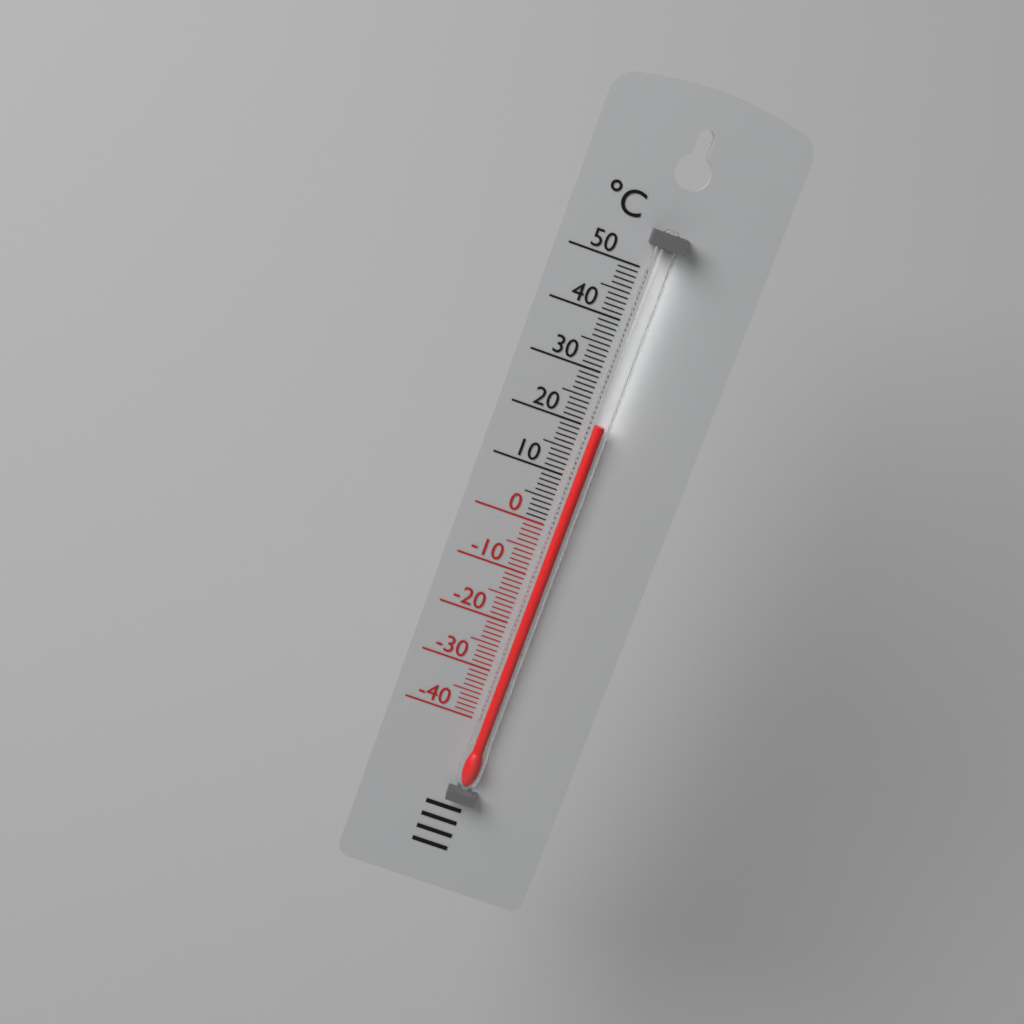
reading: 21 °C
